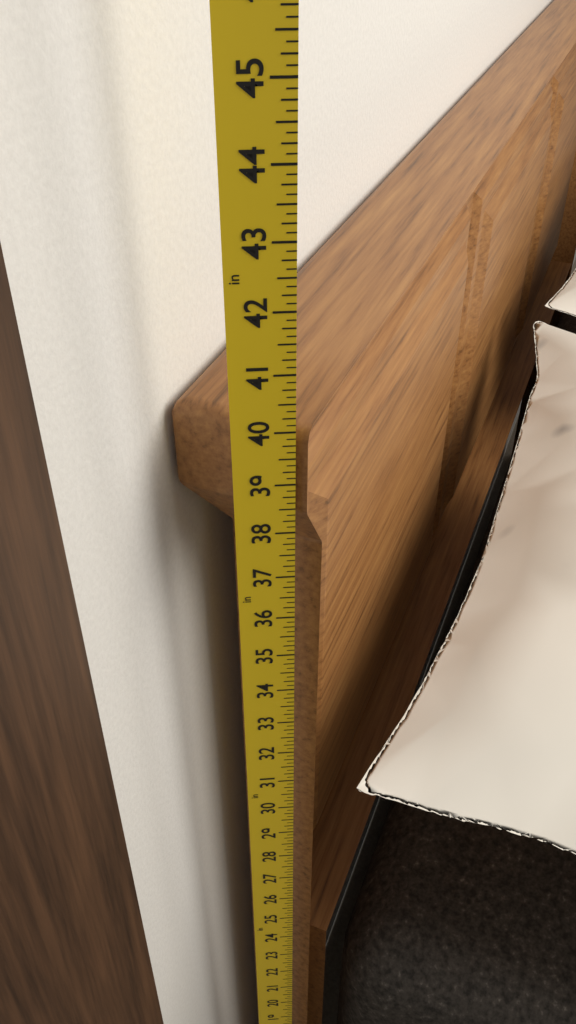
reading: 40.000 in
